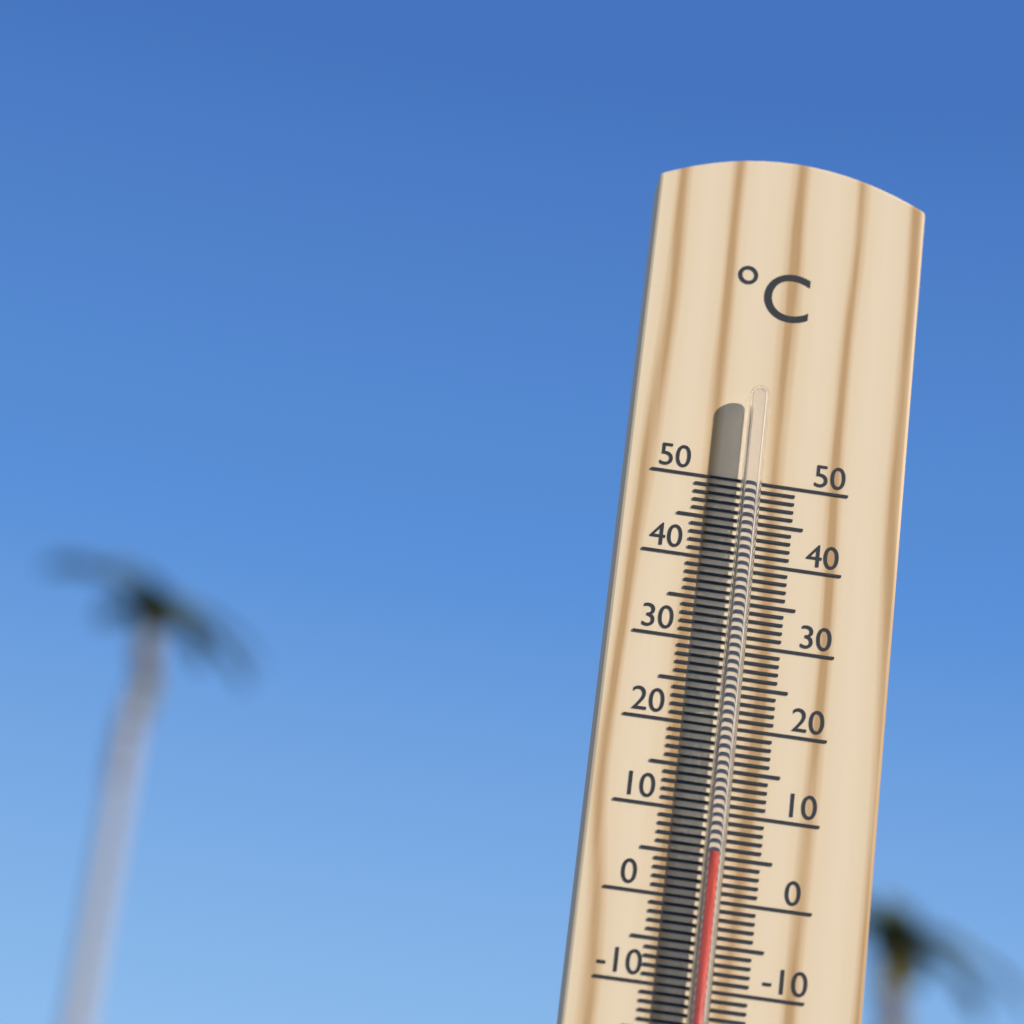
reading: 5 °C
